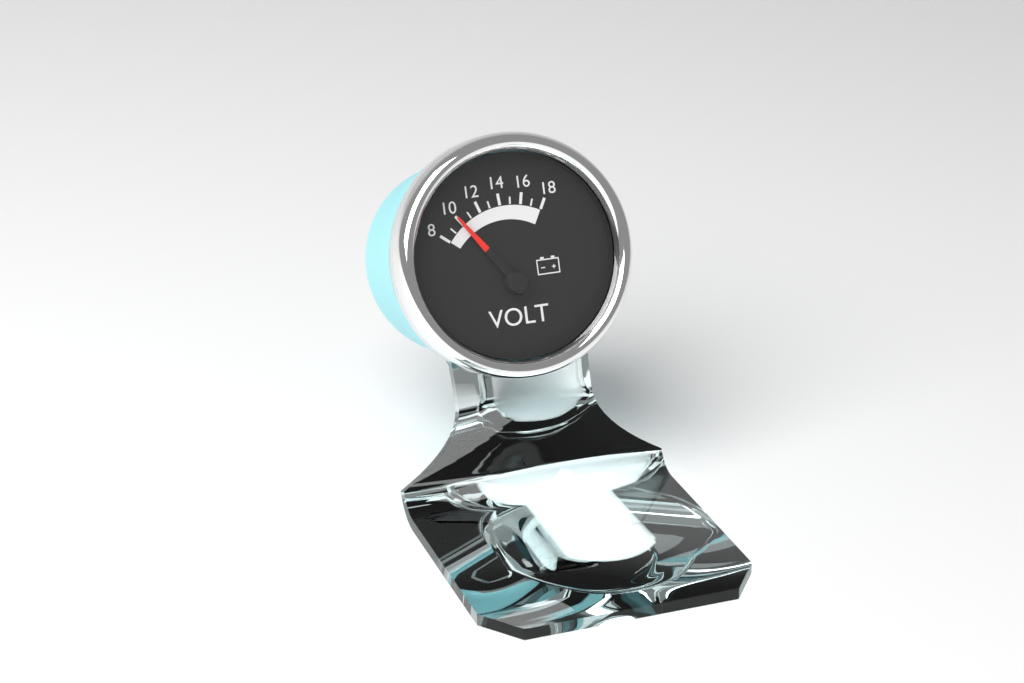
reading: 10 V
